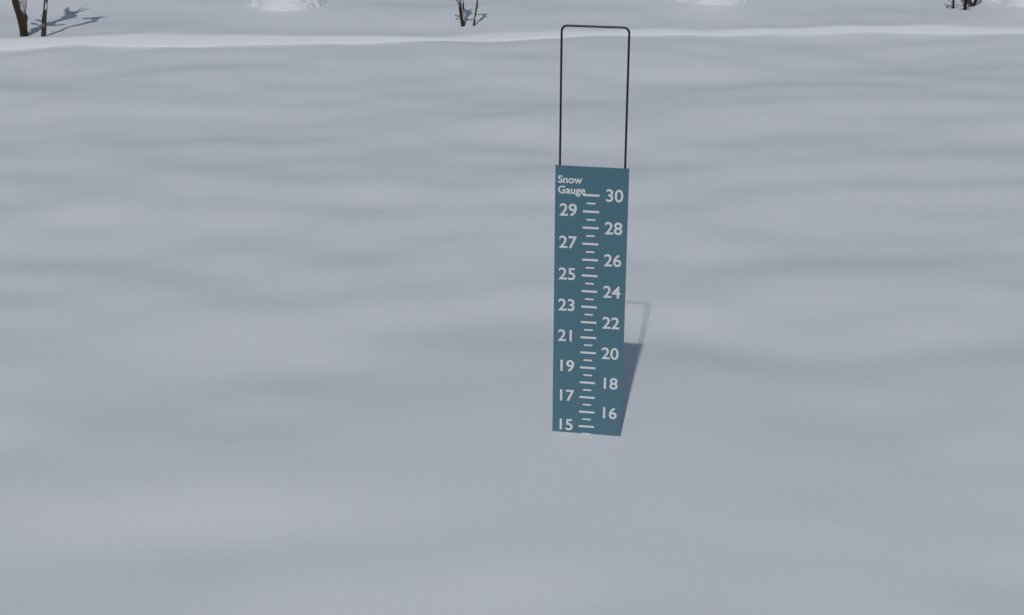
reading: 14.5 (no unit)
